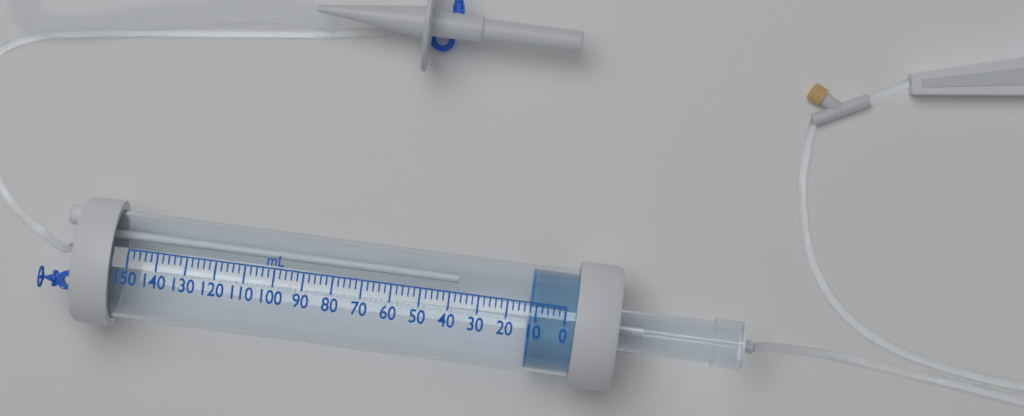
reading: 12 mL
